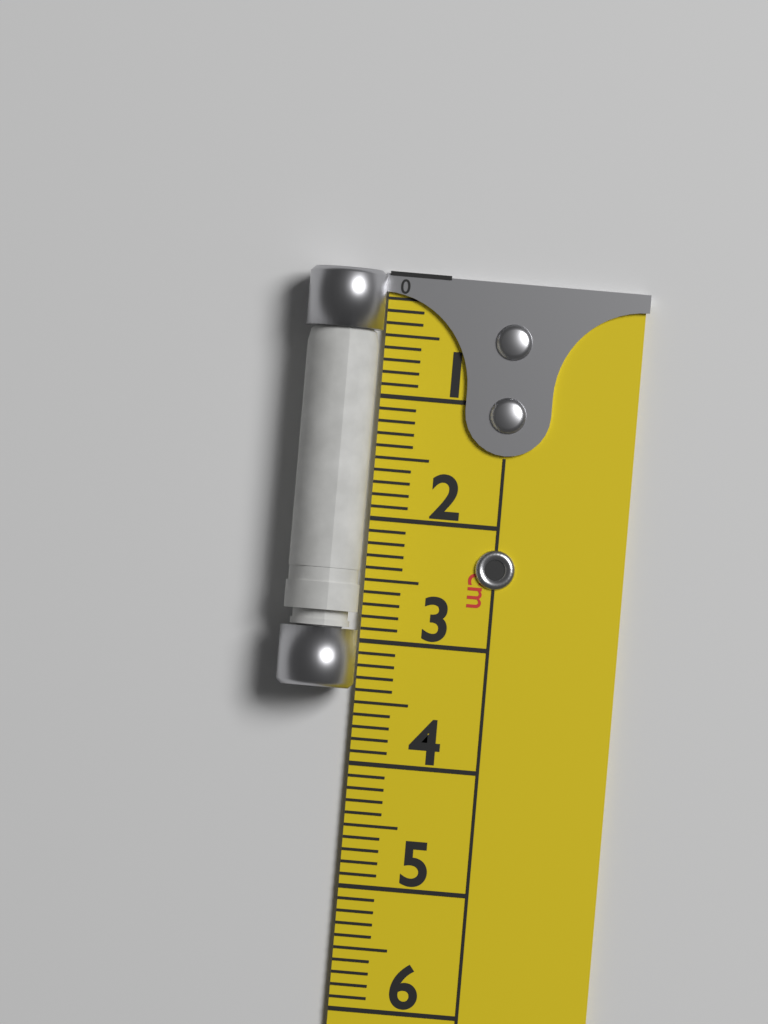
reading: 3.4 cm
